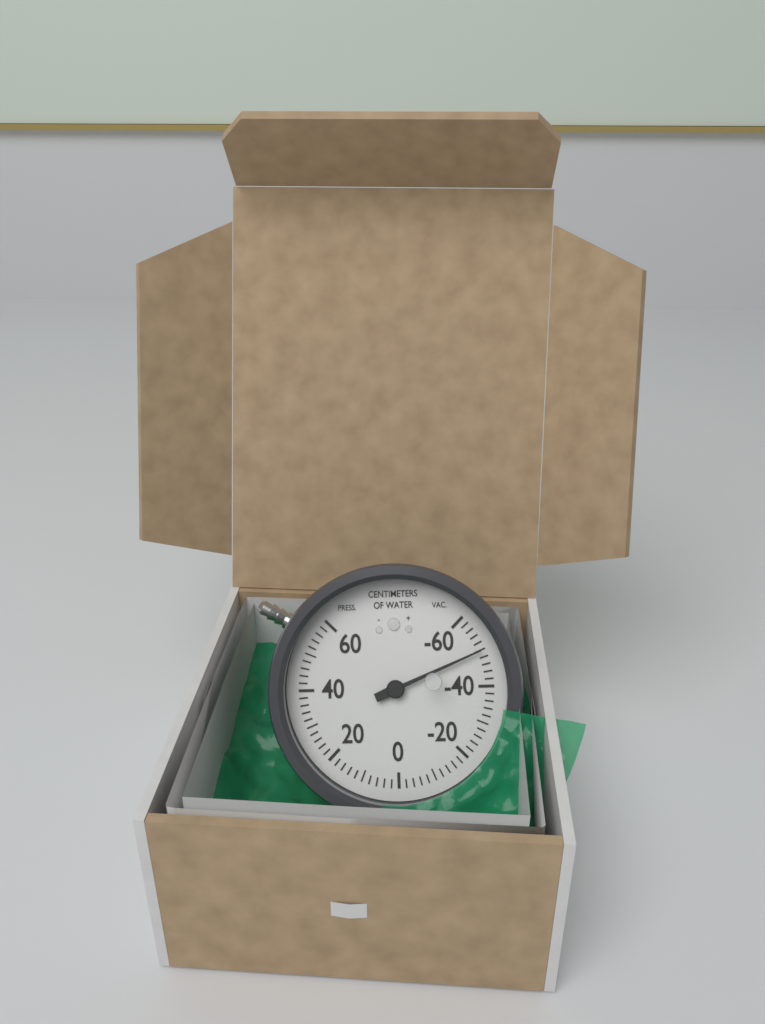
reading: -50 cmH2O
